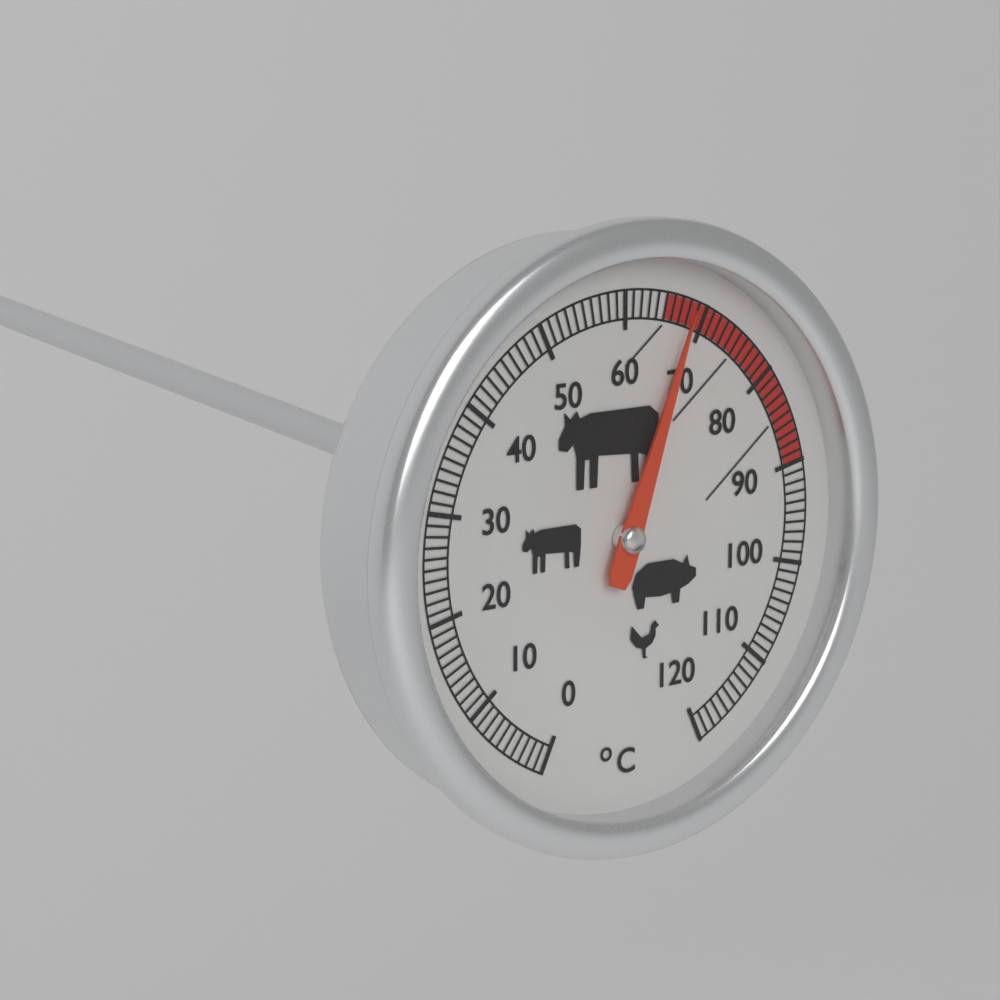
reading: 68 °C
